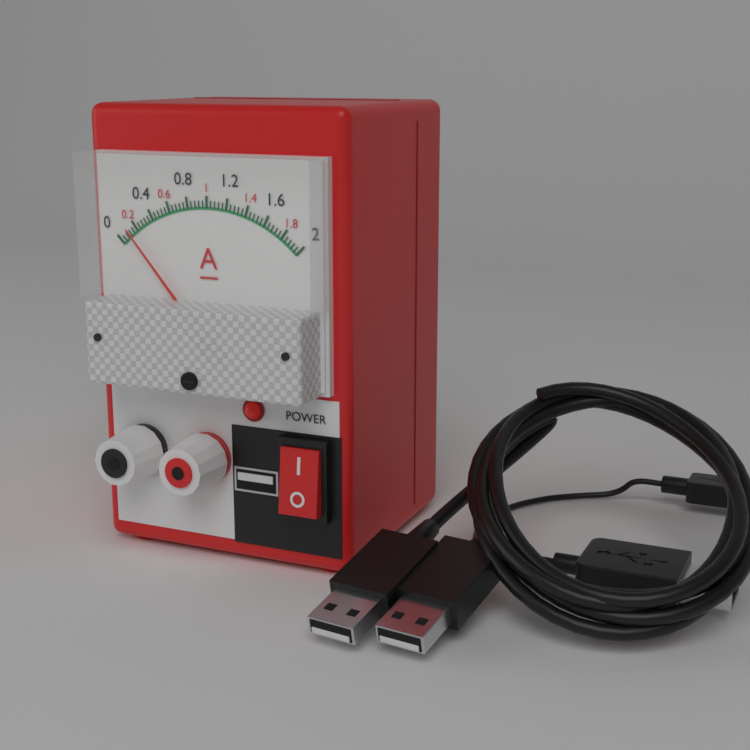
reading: 0.12 A
